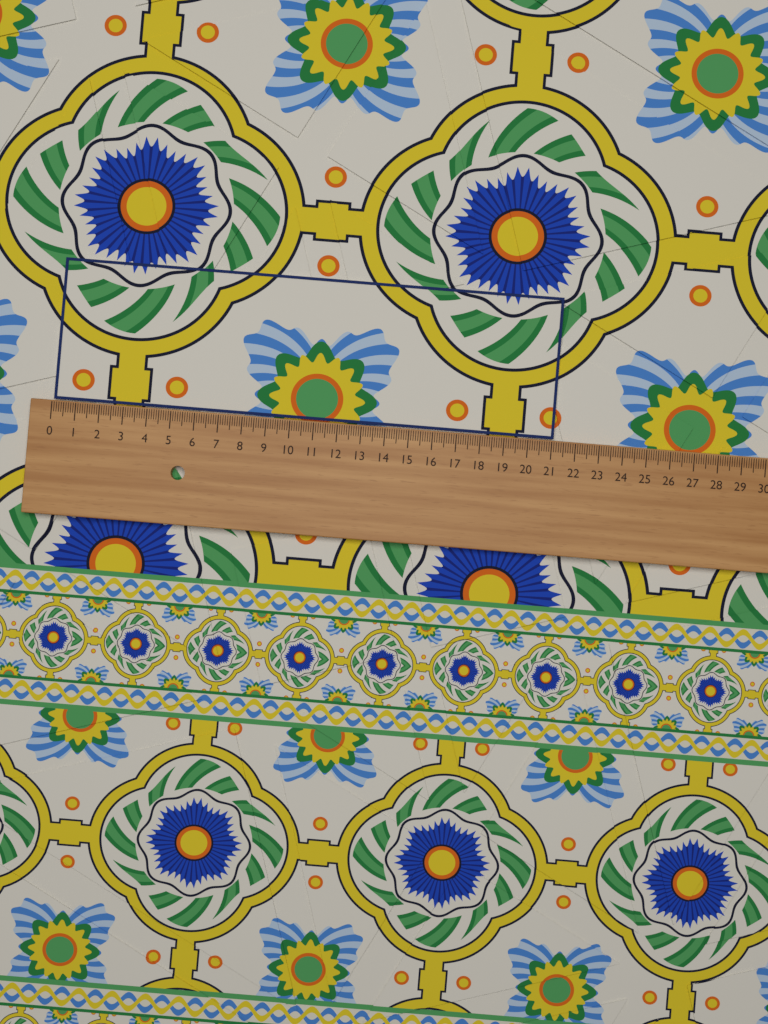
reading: 21.1 (no unit)
